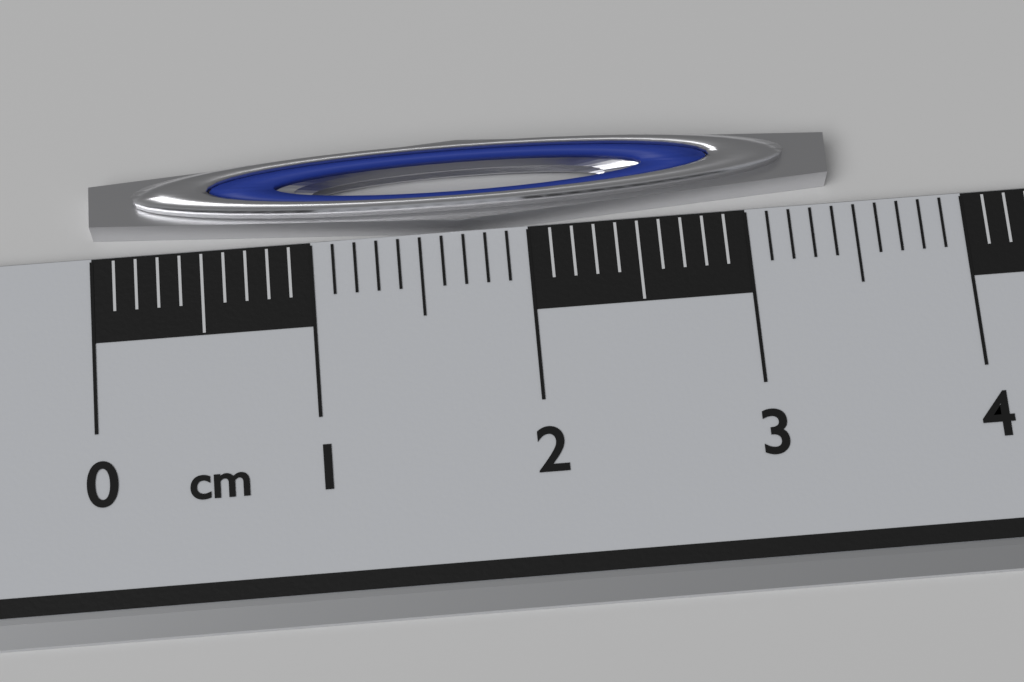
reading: 3.4 cm
